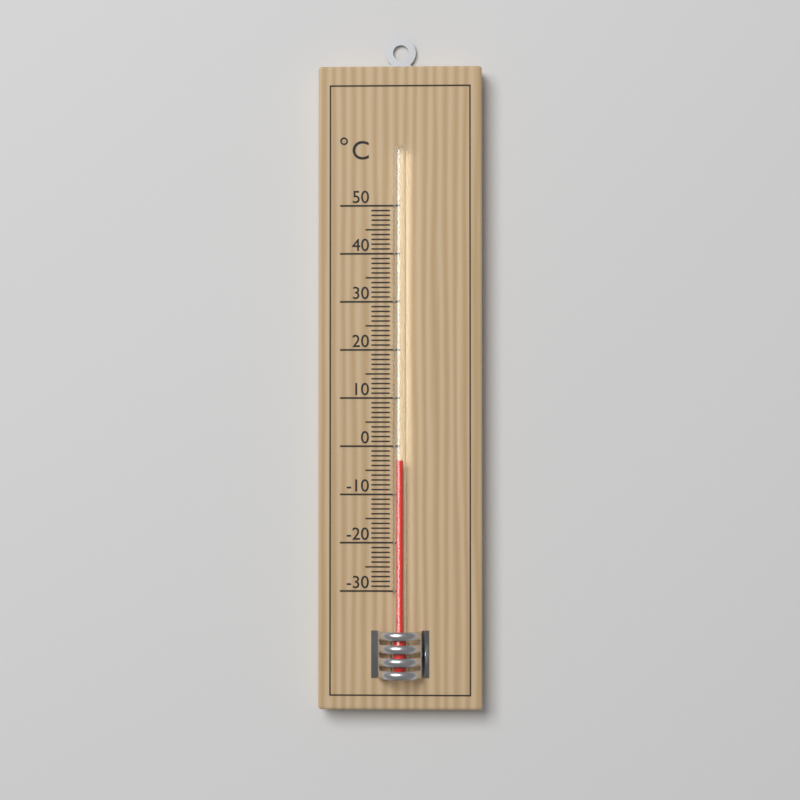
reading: -3 °C
